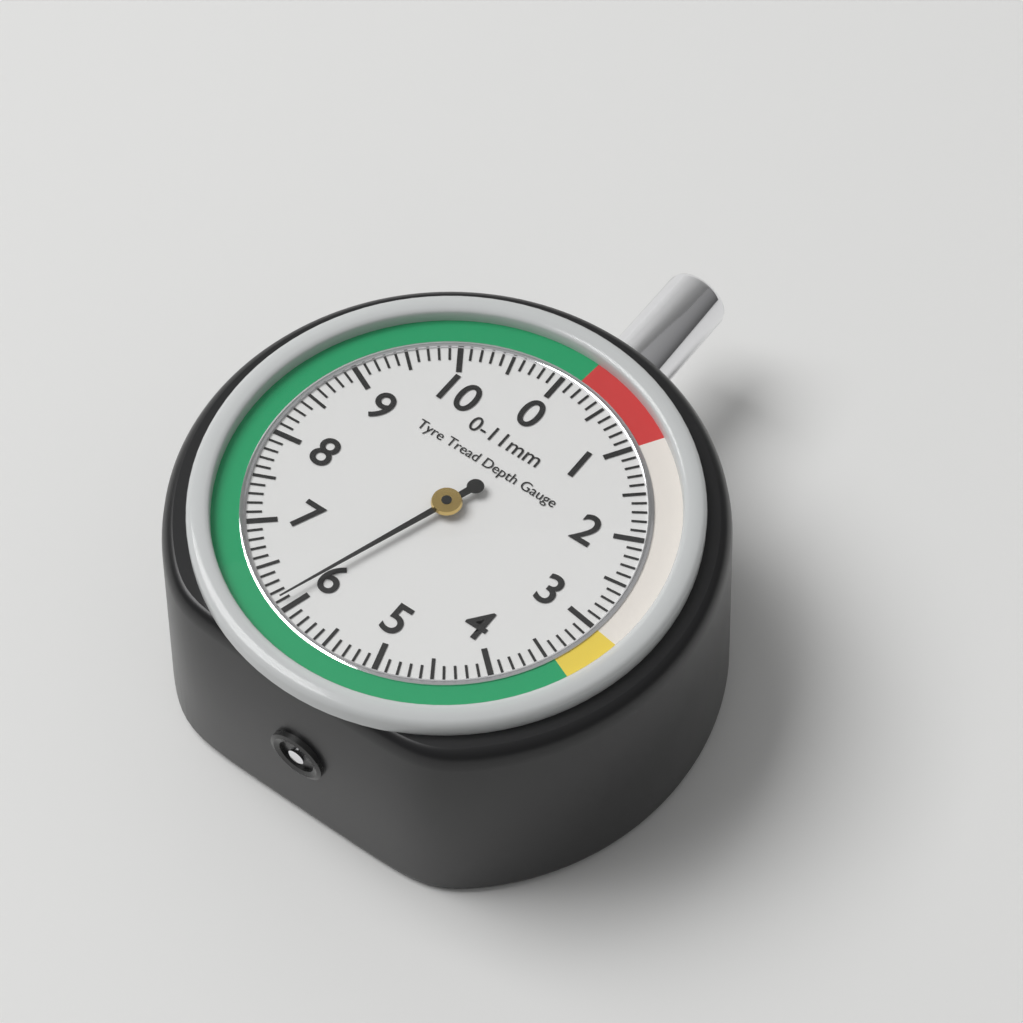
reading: 6.1 mm
